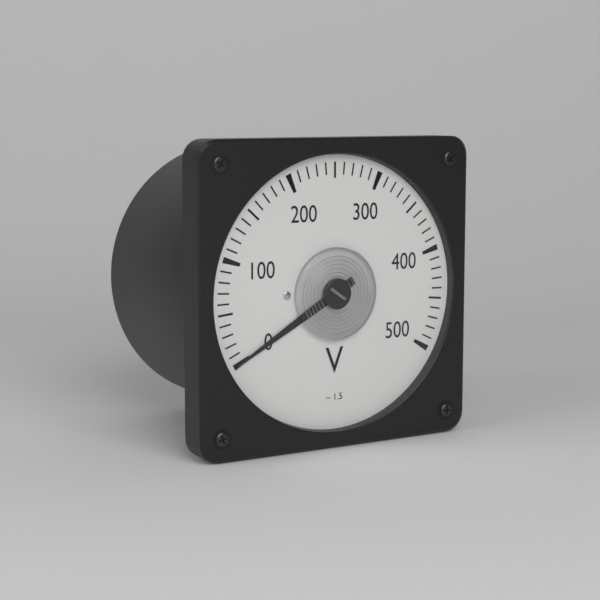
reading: 0 V
